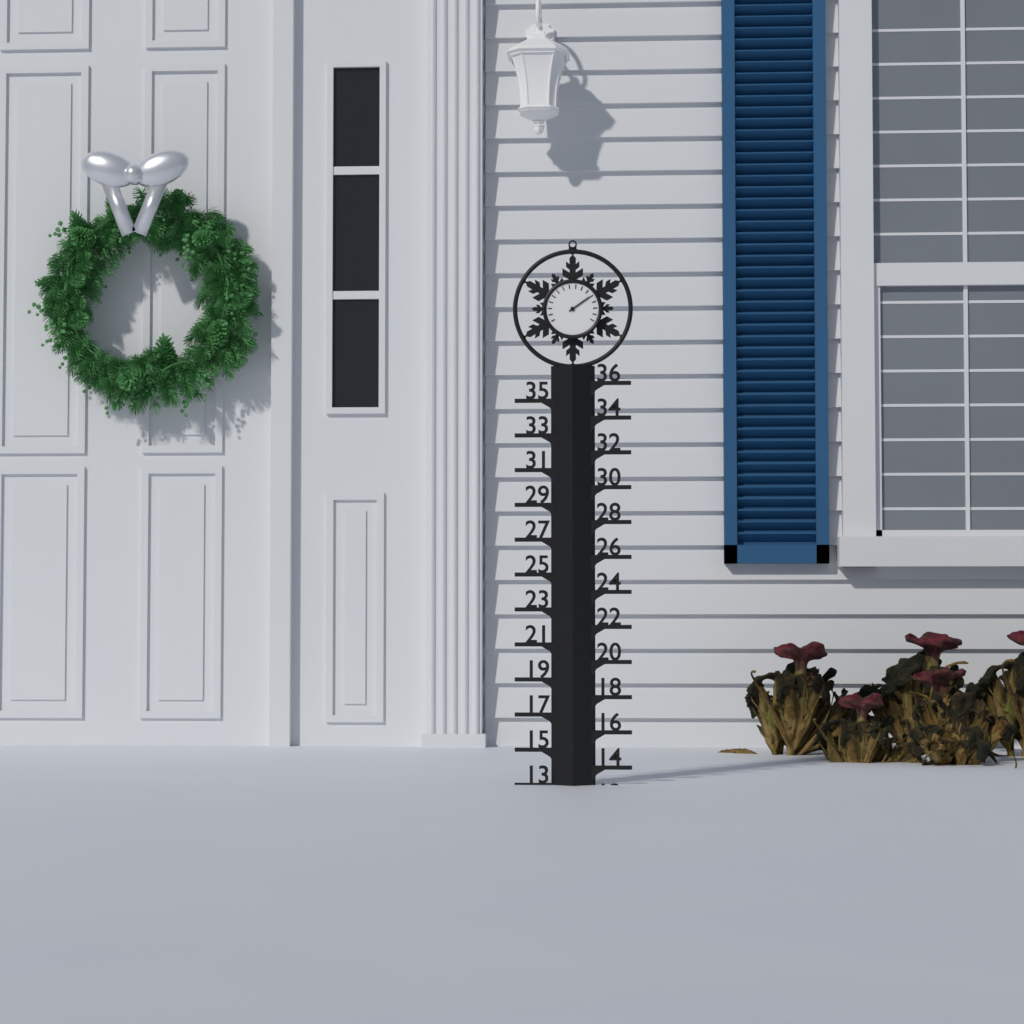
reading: 13 (no unit)
